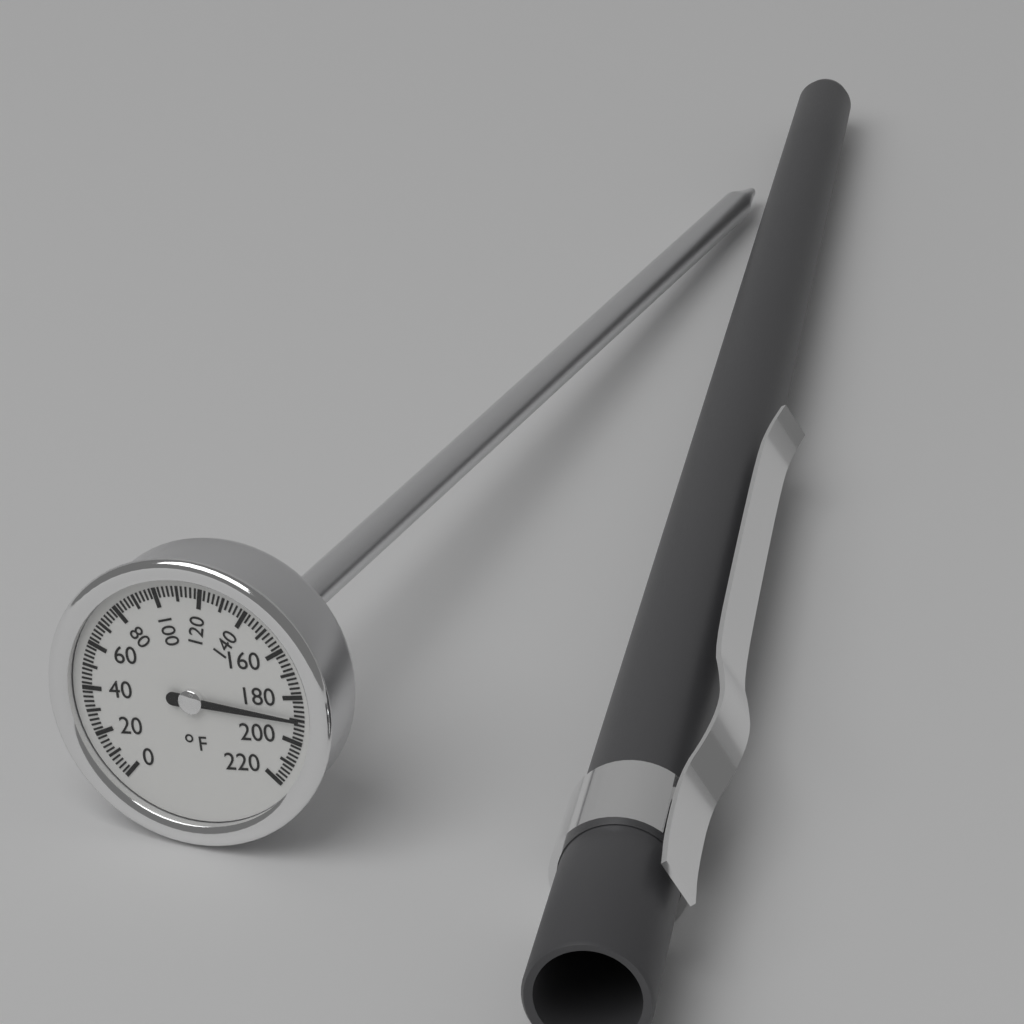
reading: 190 °F
